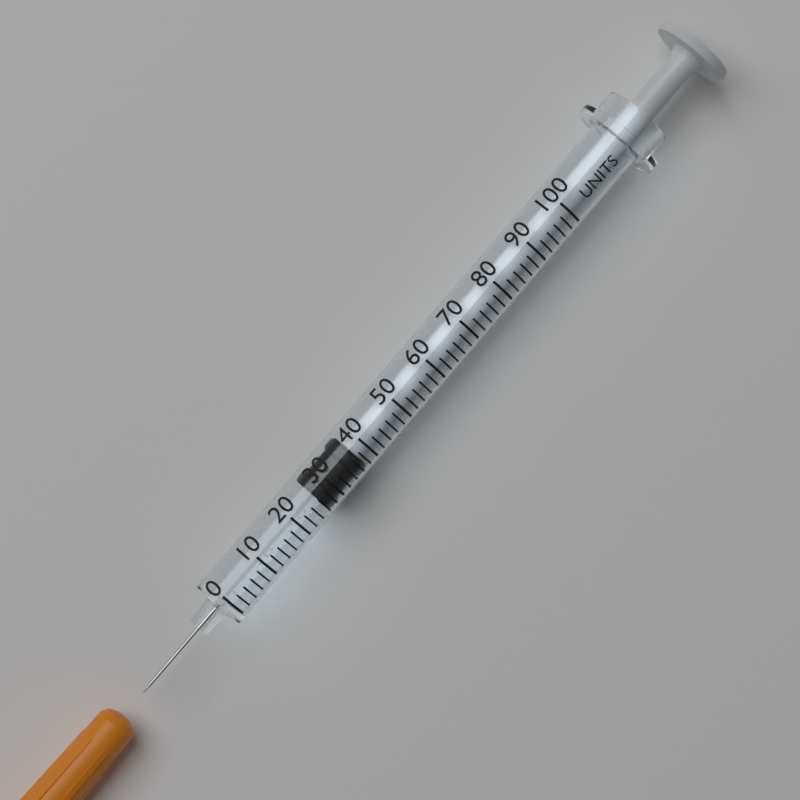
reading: 26 units
